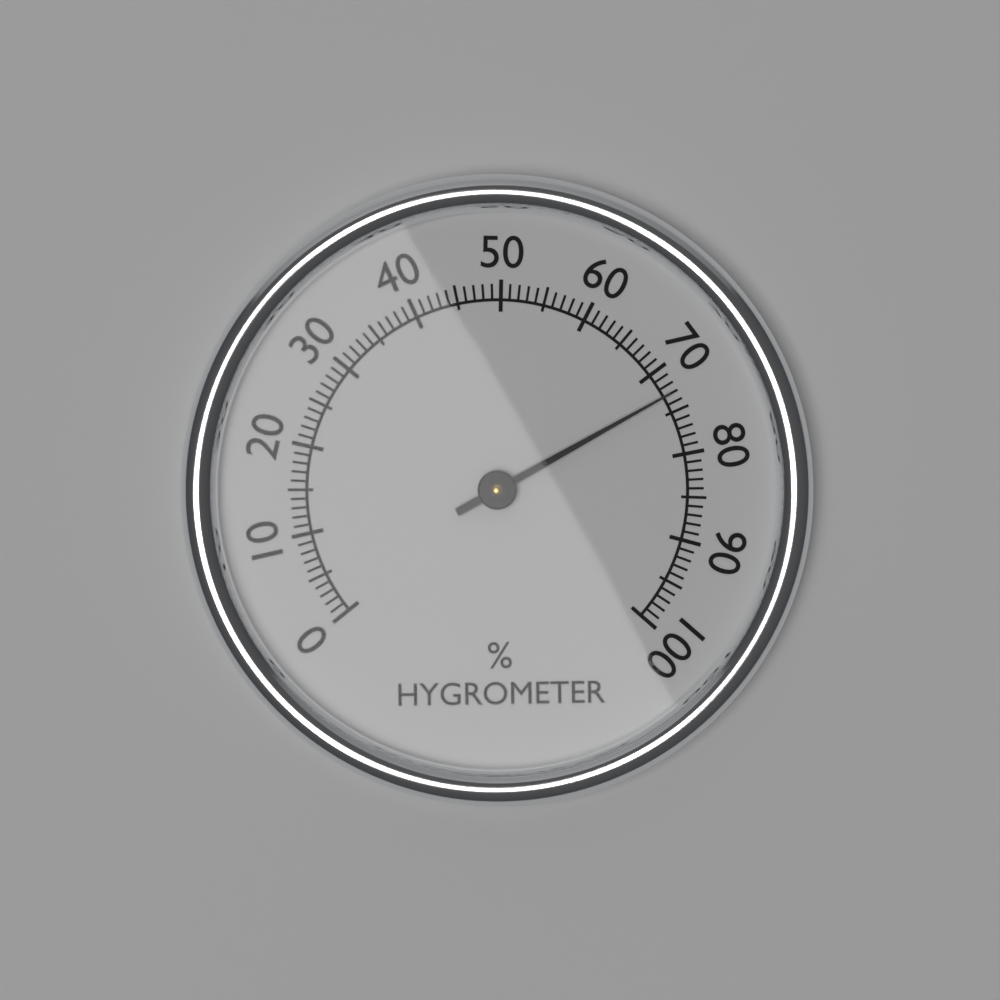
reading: 73 %
